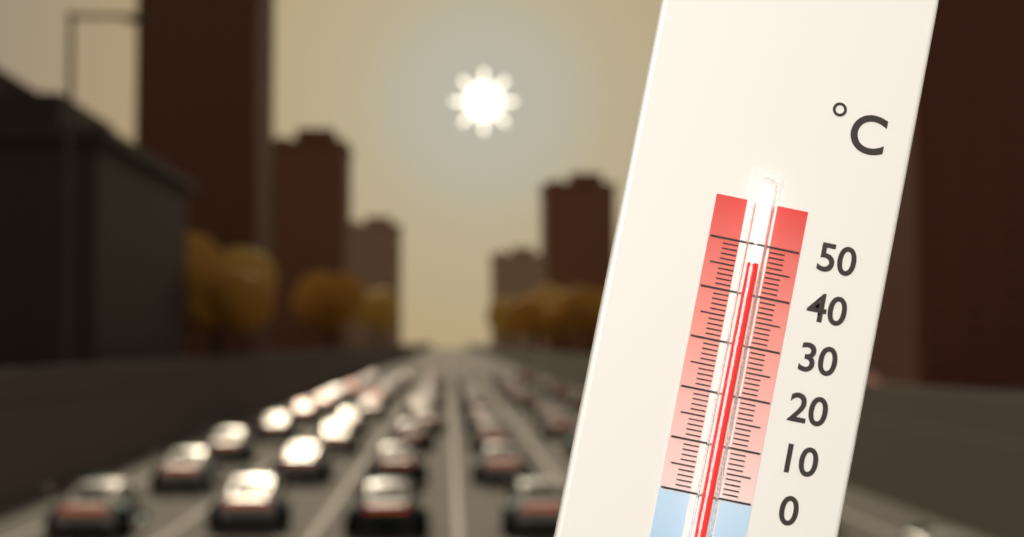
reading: 46 °C
